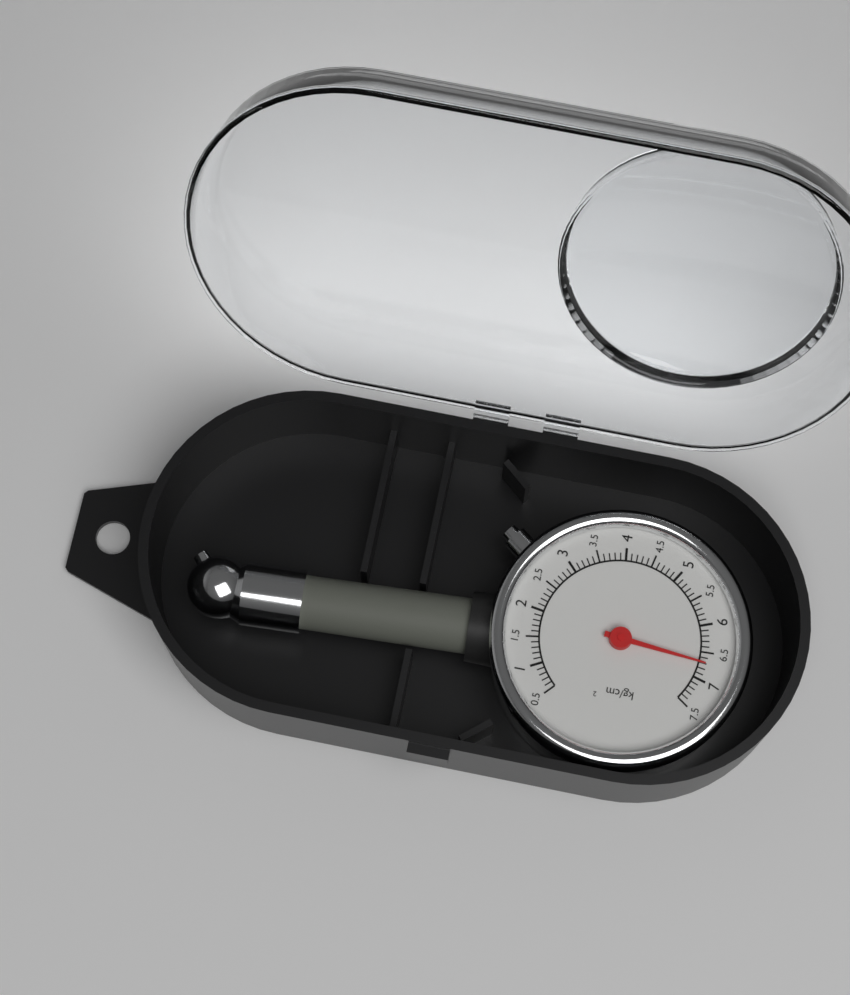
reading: 6.7 kg/cm²
